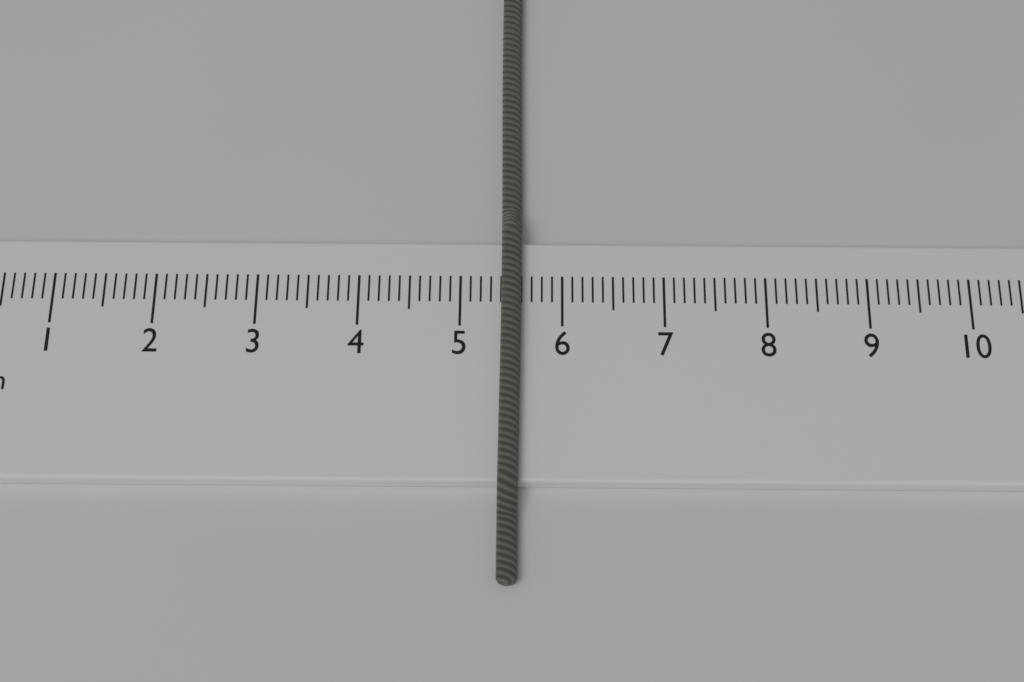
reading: 5.6 cm
